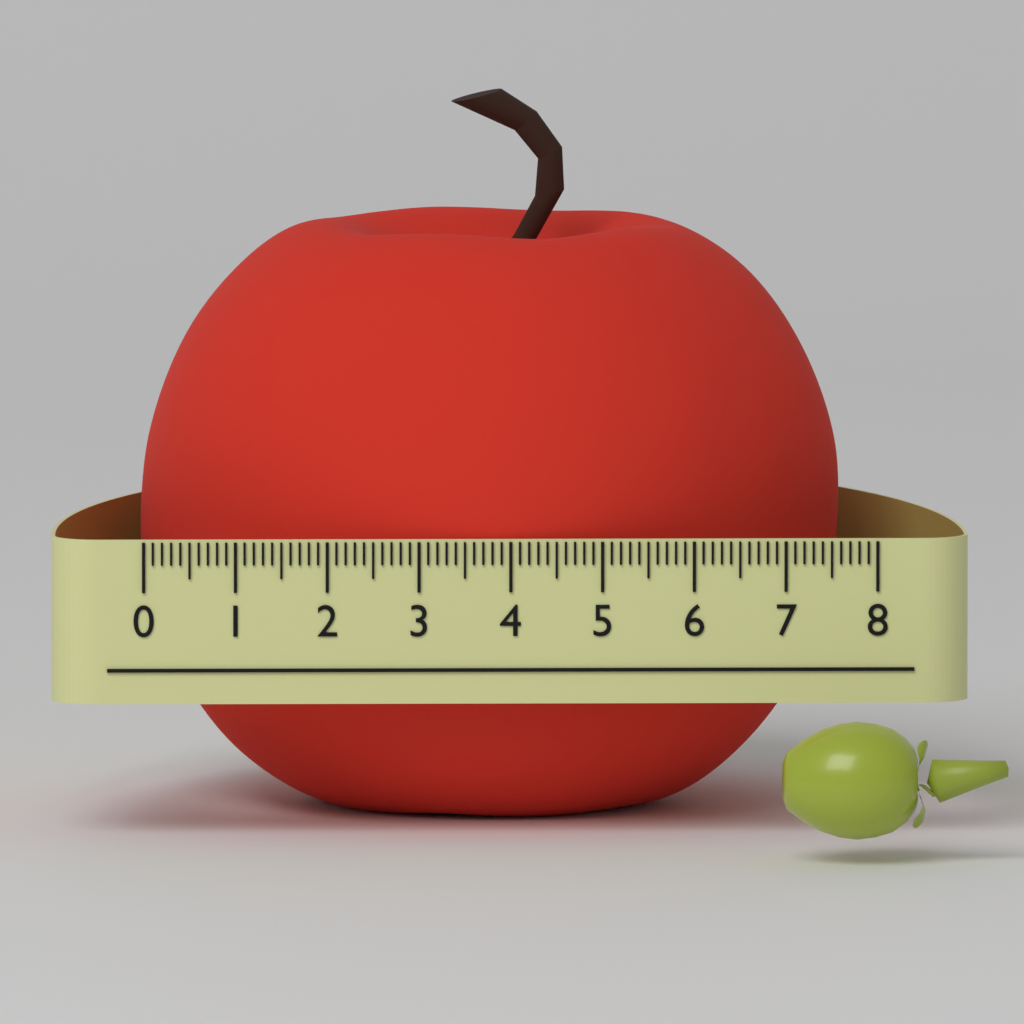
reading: 7.7 (no unit)
